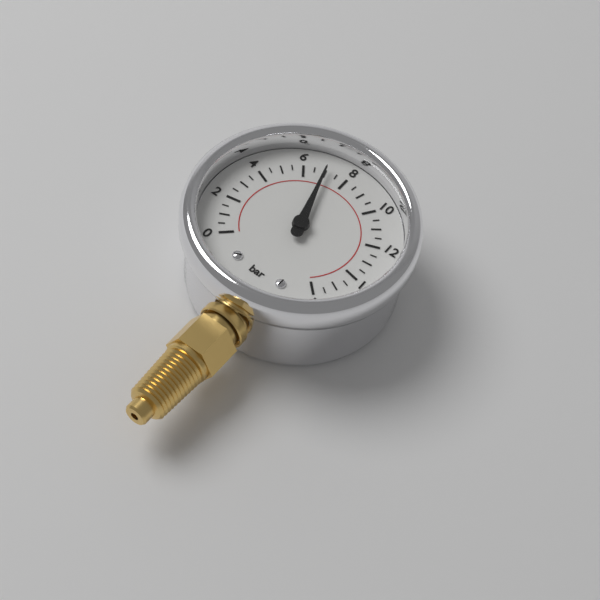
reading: 7.0 bar
